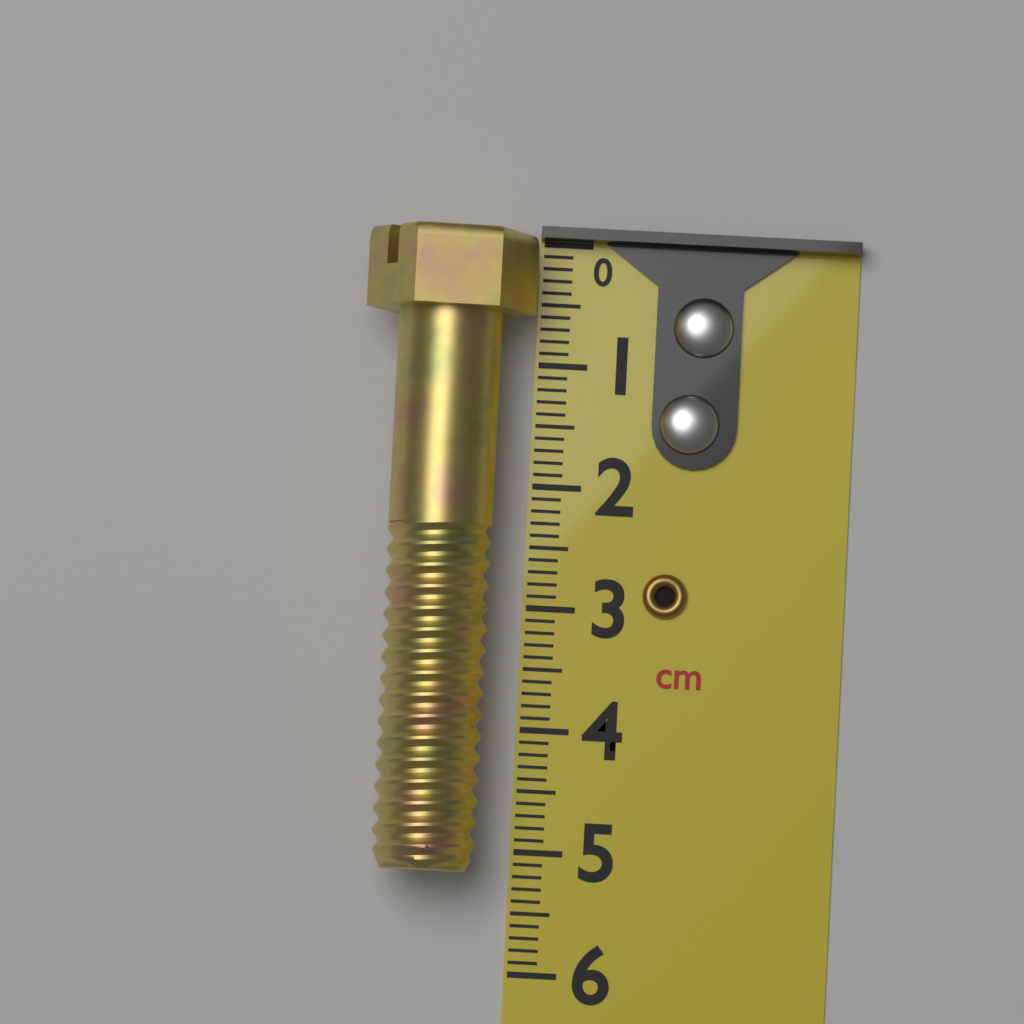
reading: 5.2 cm
